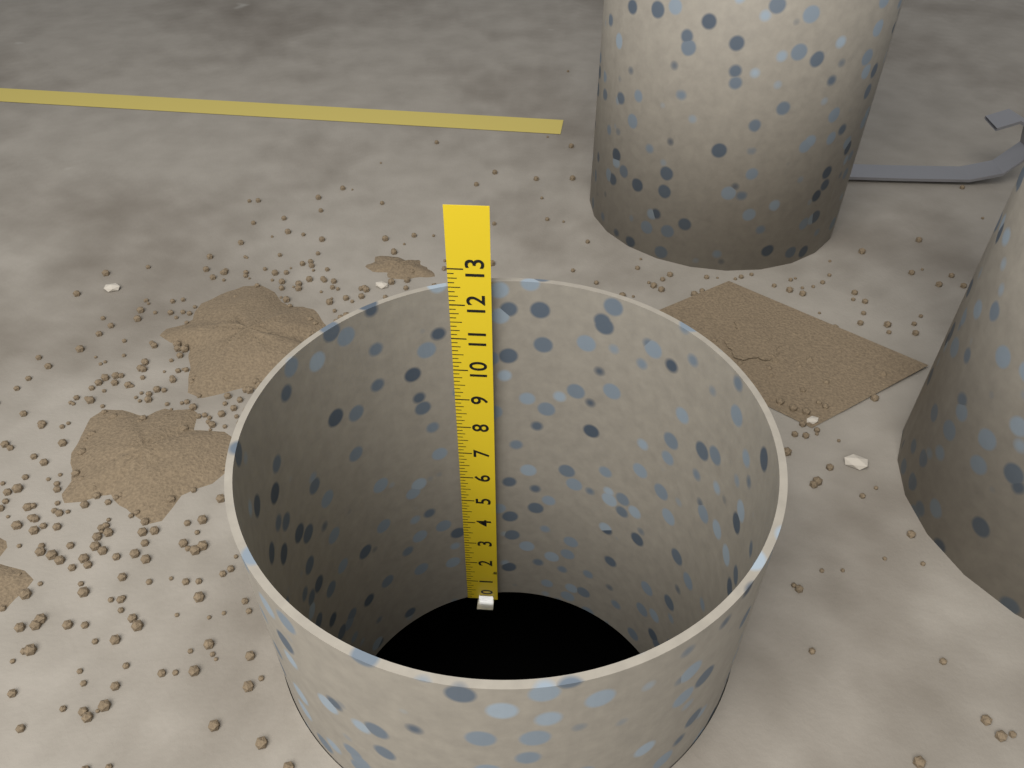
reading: 12.500 in
